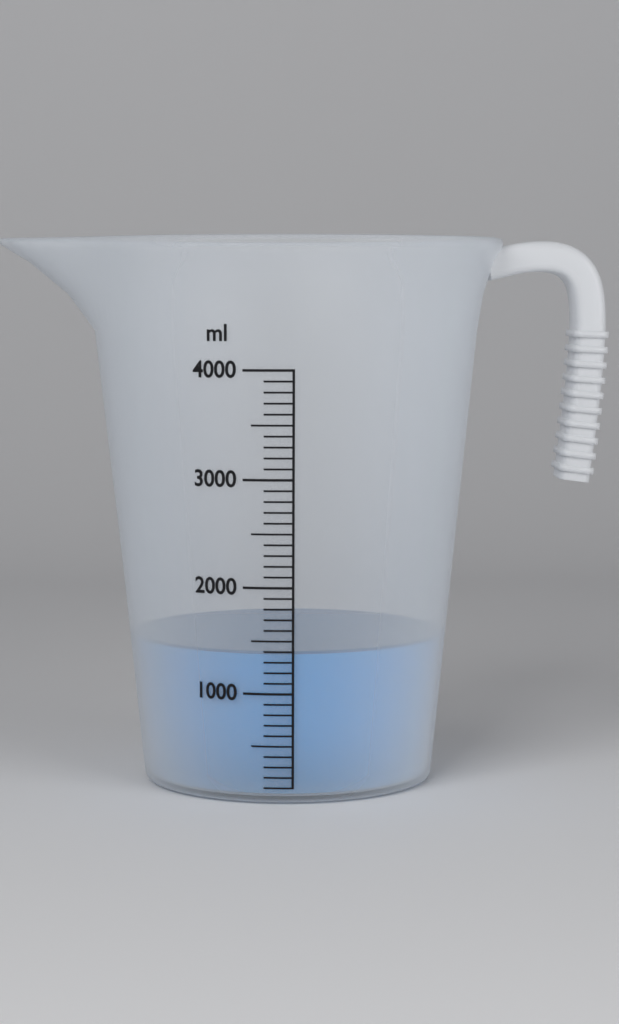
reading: 1400 ml
